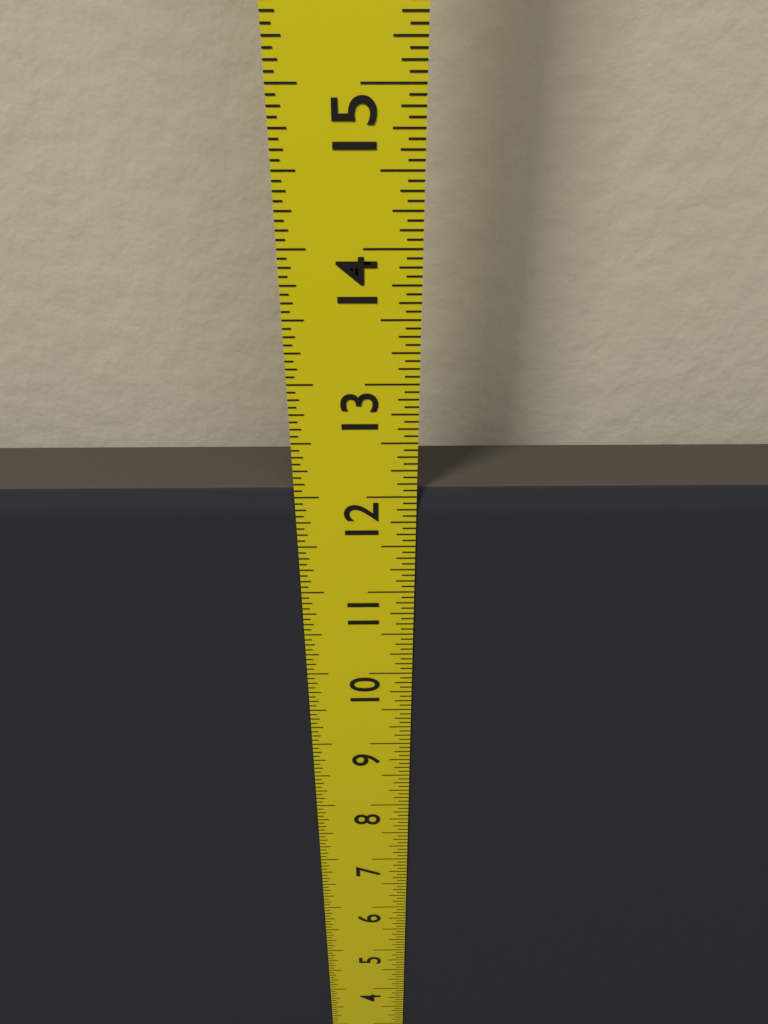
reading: 12.0625 in
